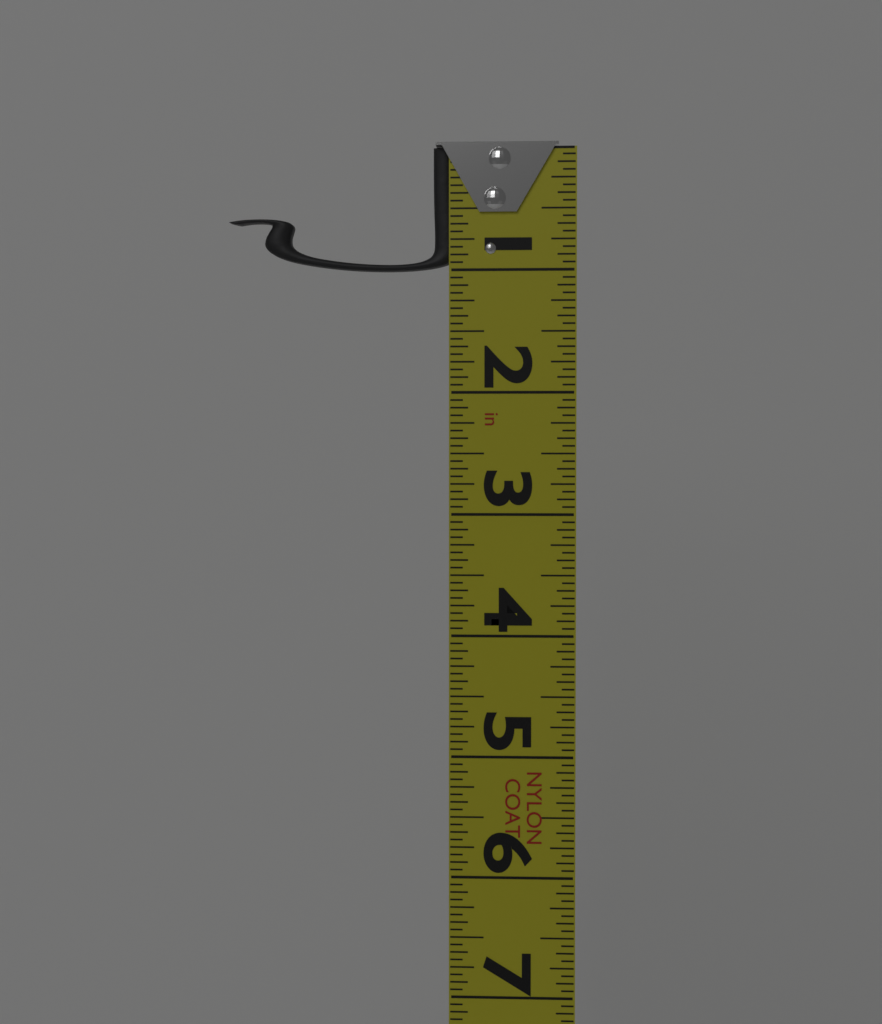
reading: 1.0000 in
